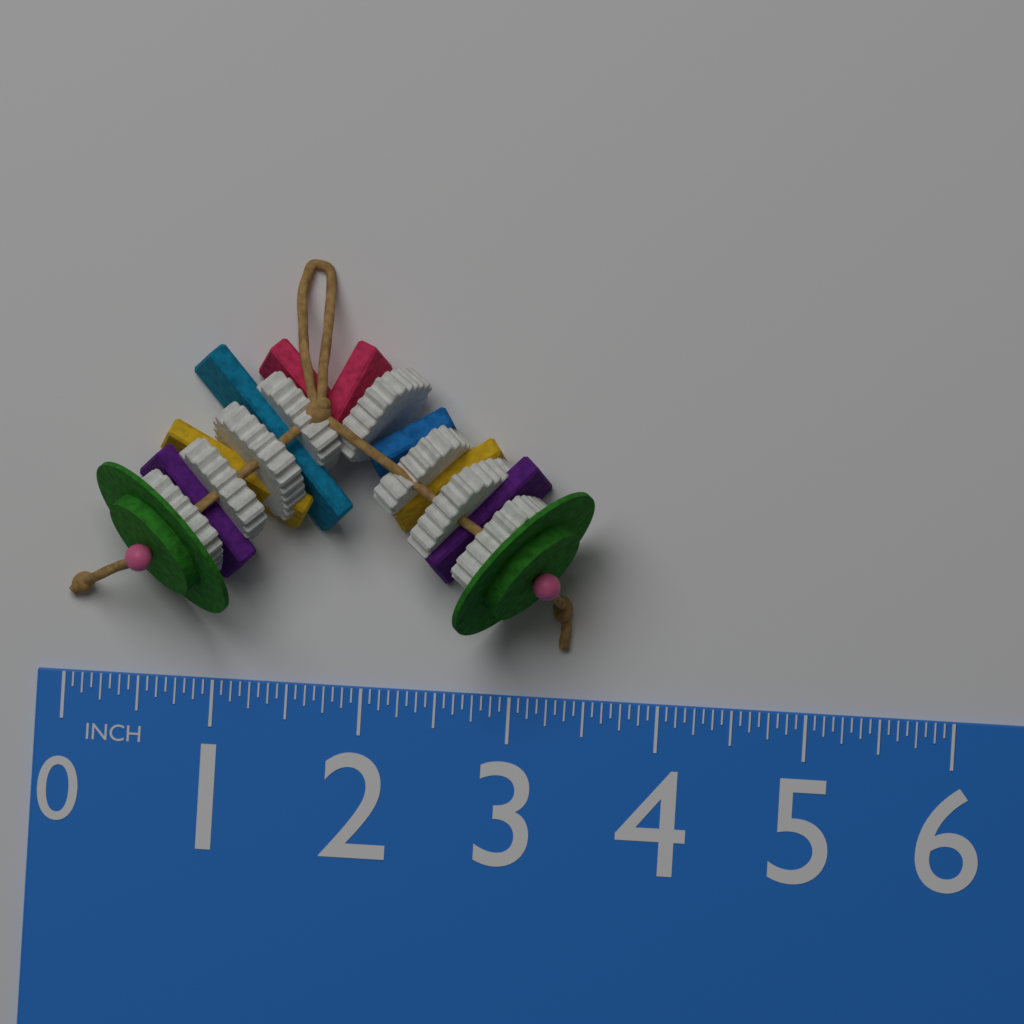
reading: 3.5000 in
